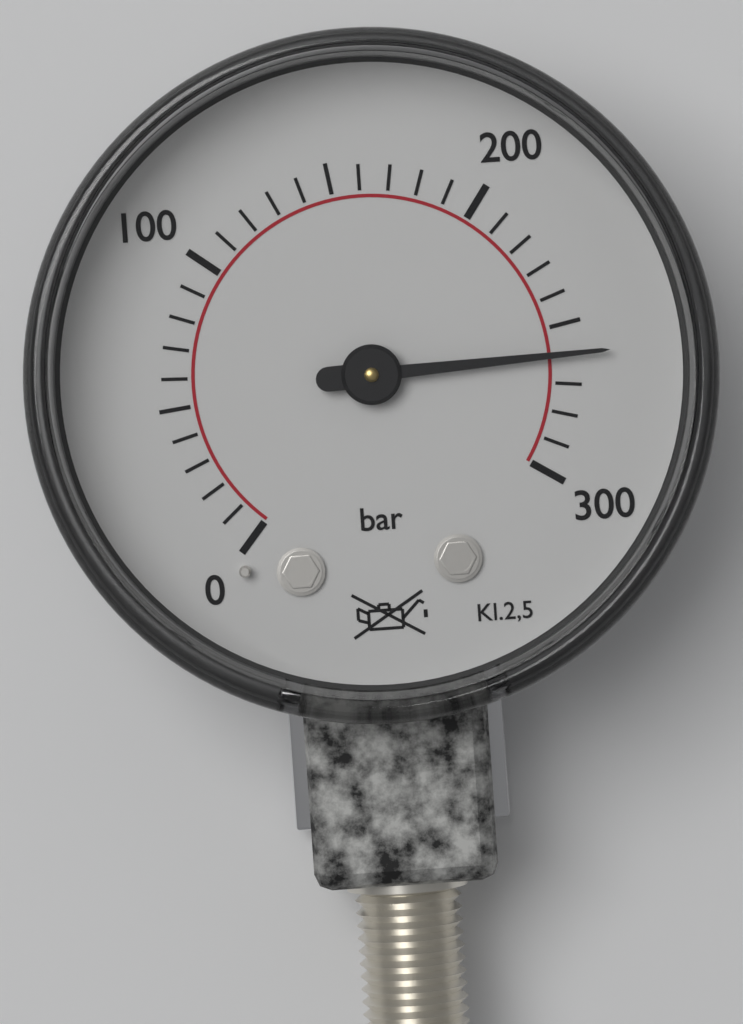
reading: 260 bar
